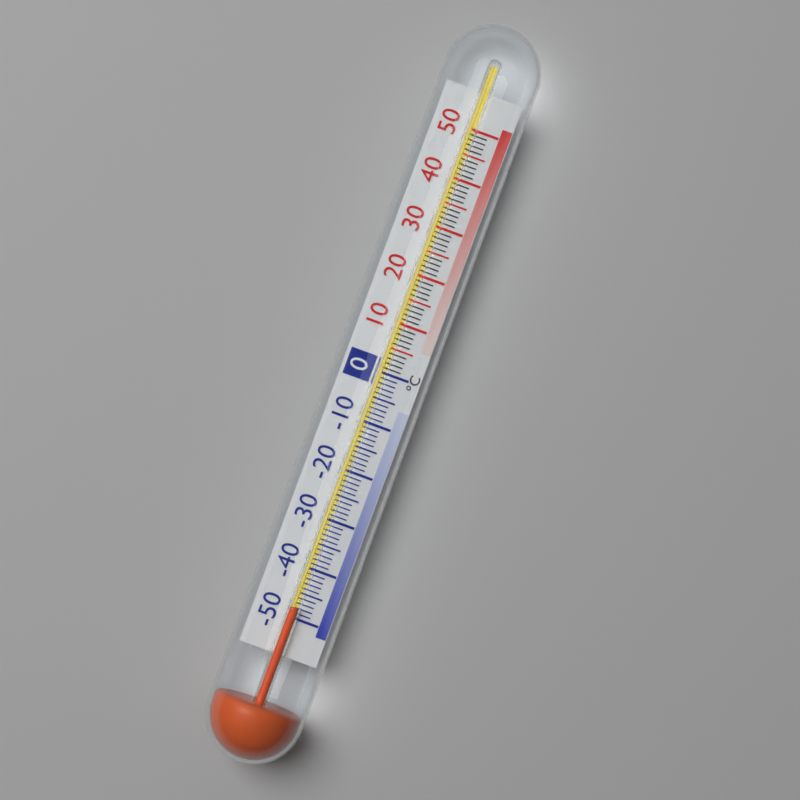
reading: -48 °C
